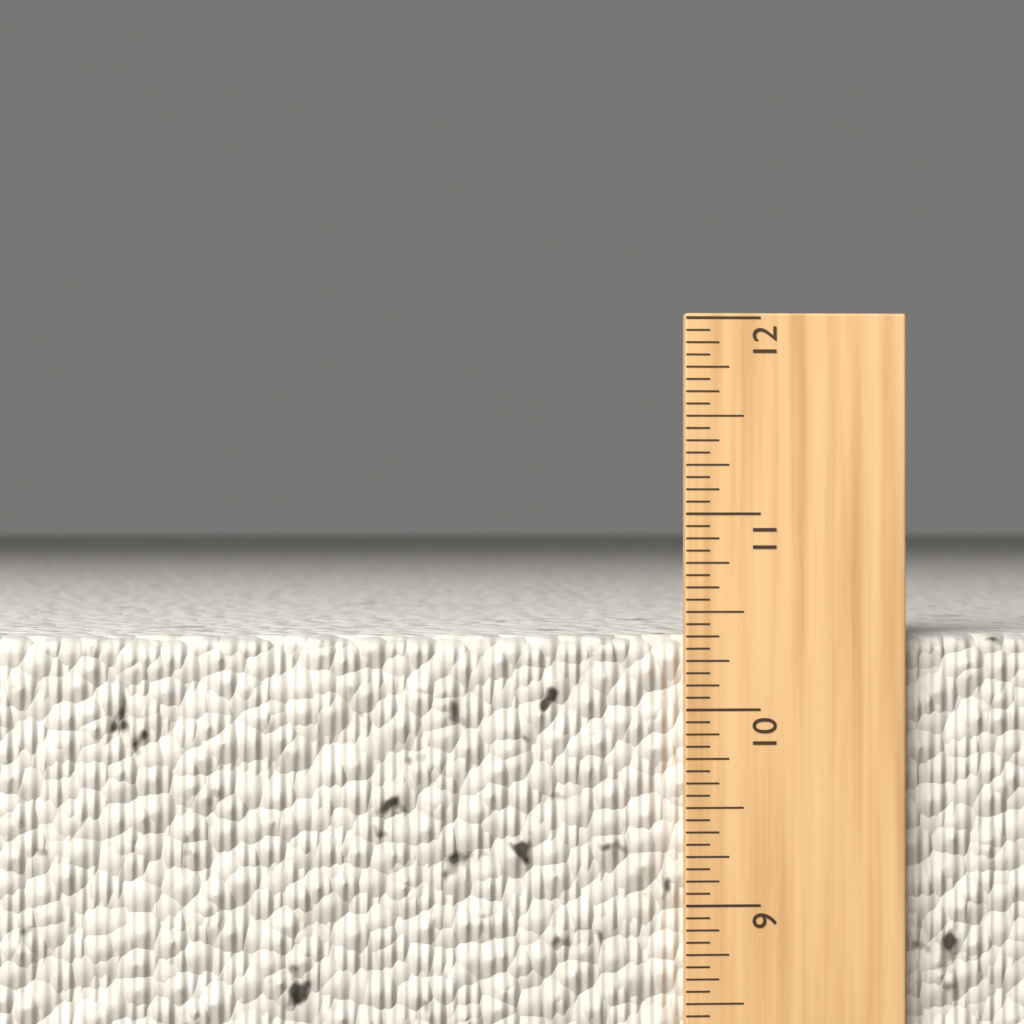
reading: 10.3750 in
